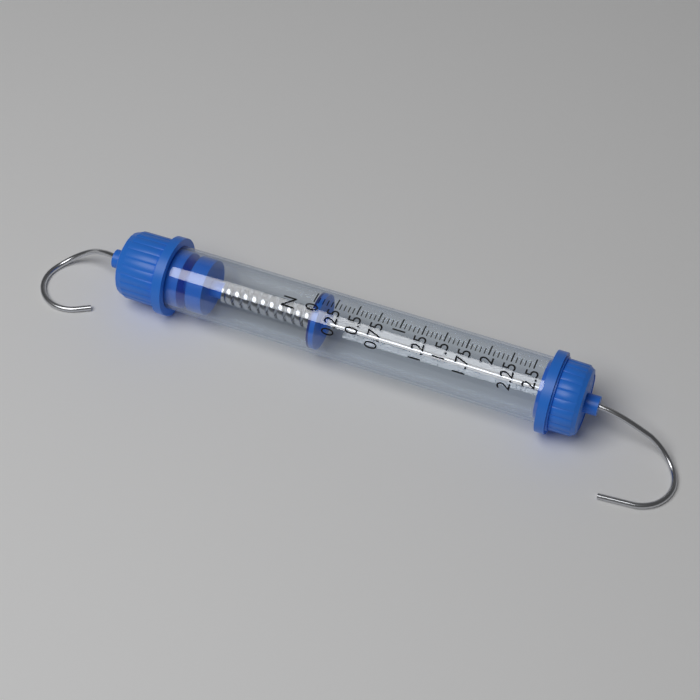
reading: 0.00 N
